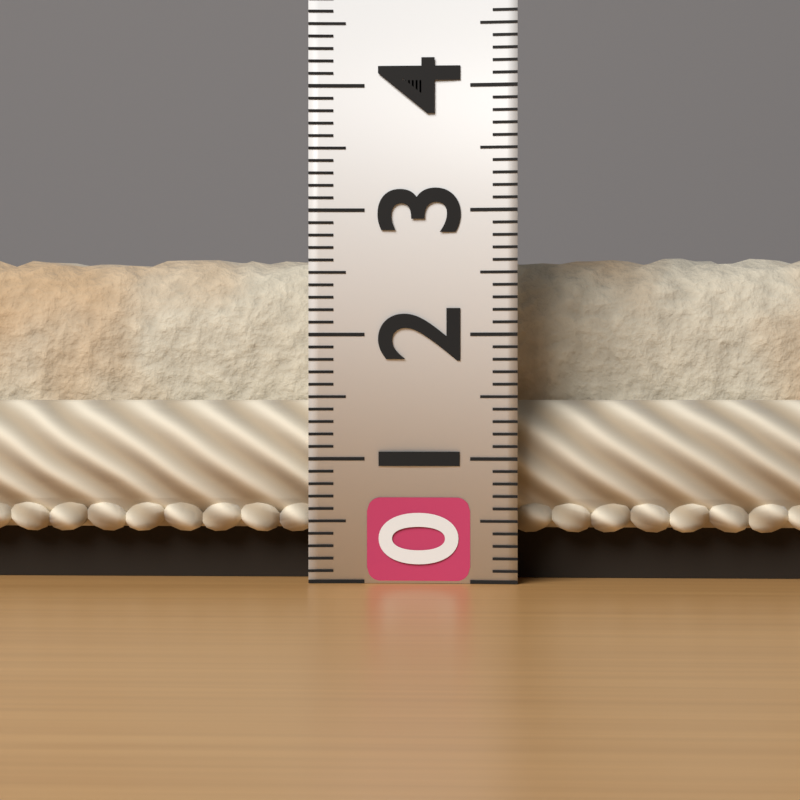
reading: 2.7 (no unit)
